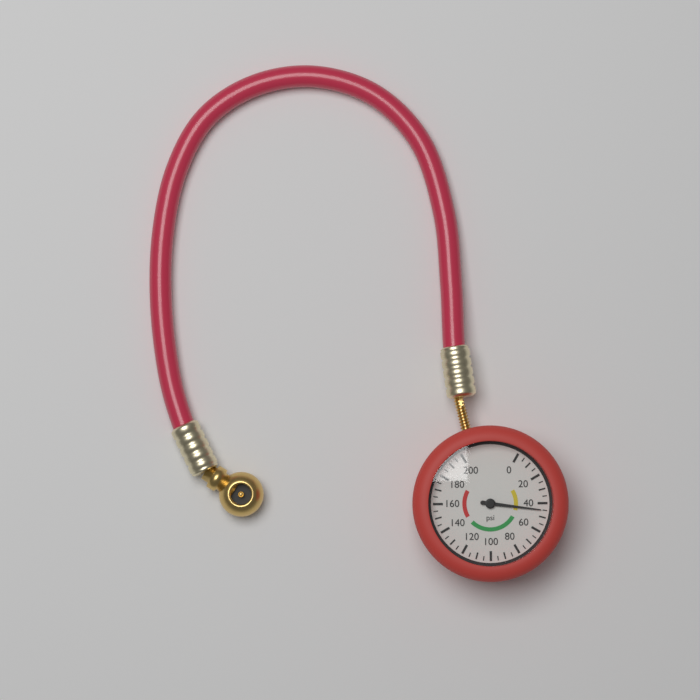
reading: 45 psi
